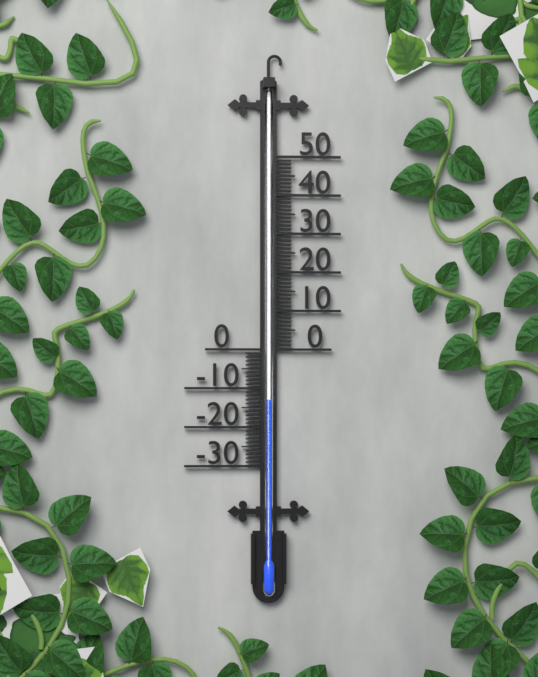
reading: -13 (no unit)
